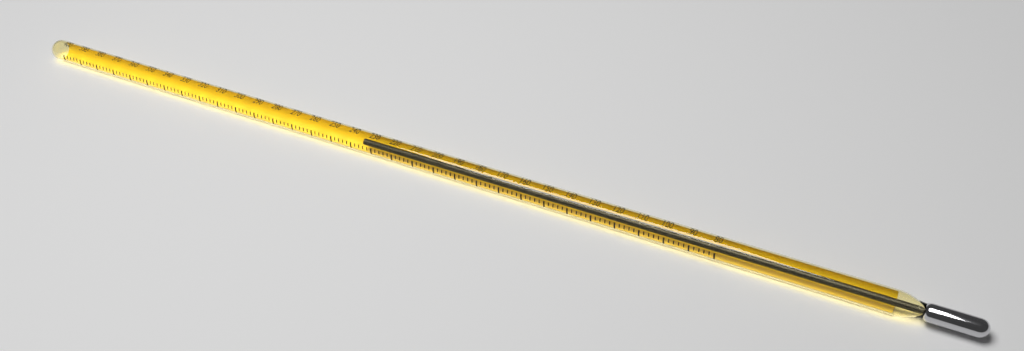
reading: 236 (no unit)
